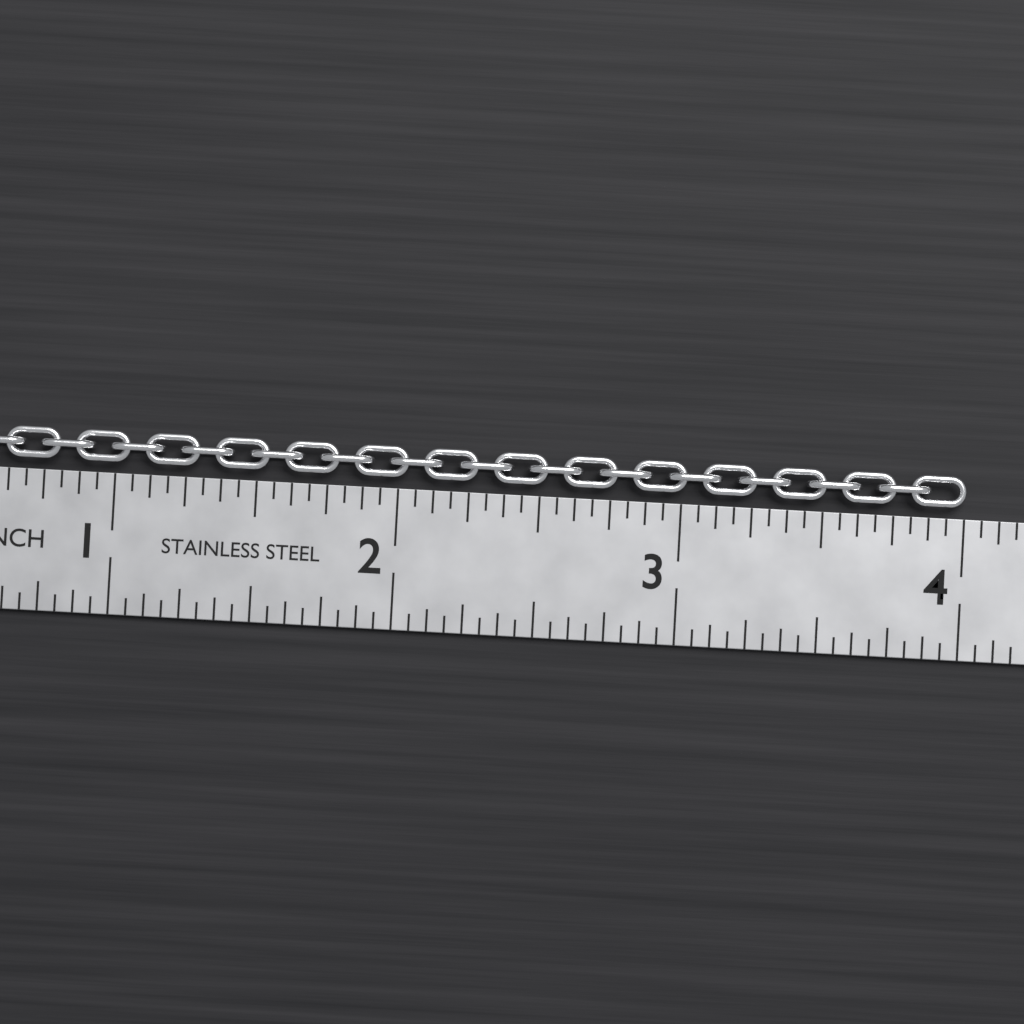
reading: 4.0000 in
